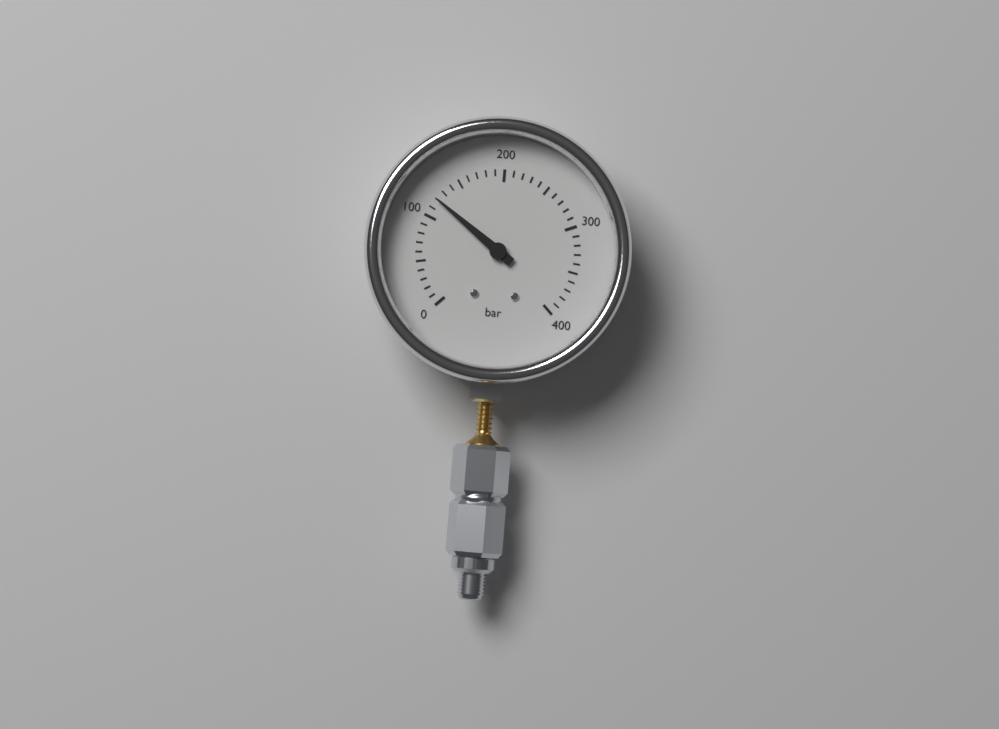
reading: 120 bar
